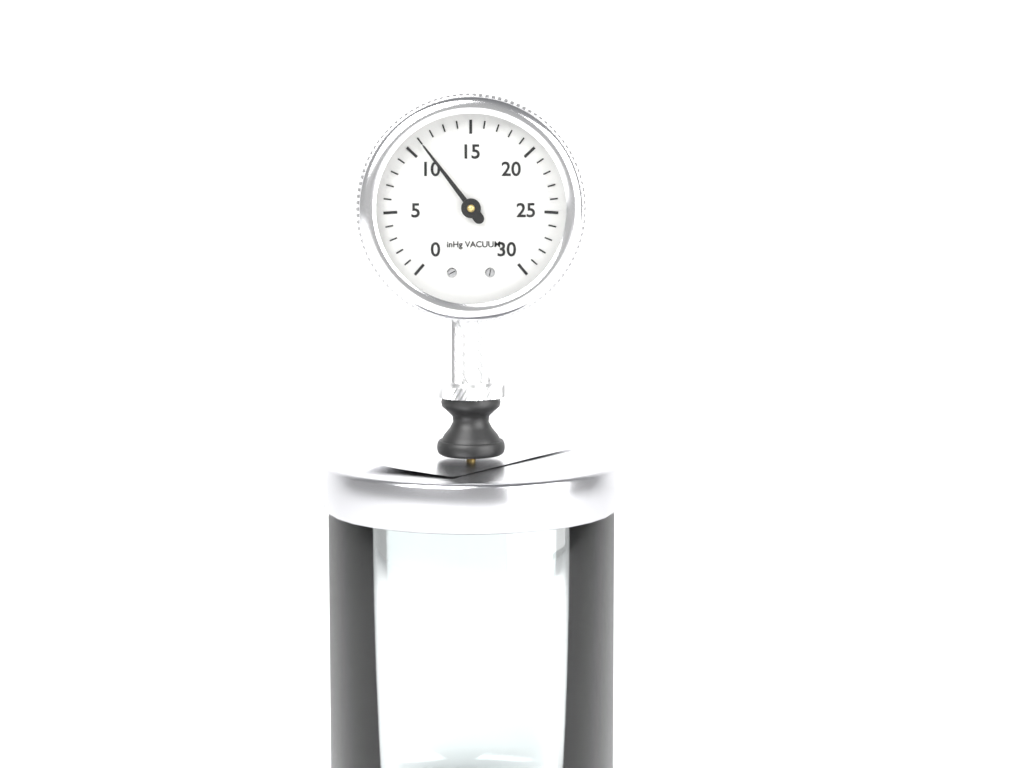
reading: 11 inHg
